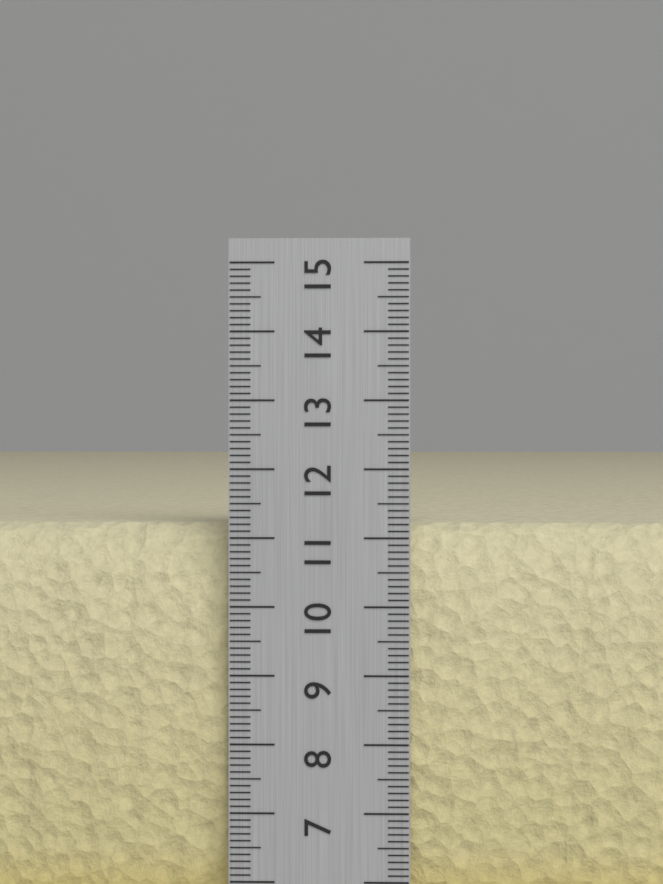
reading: 11.2 cm
